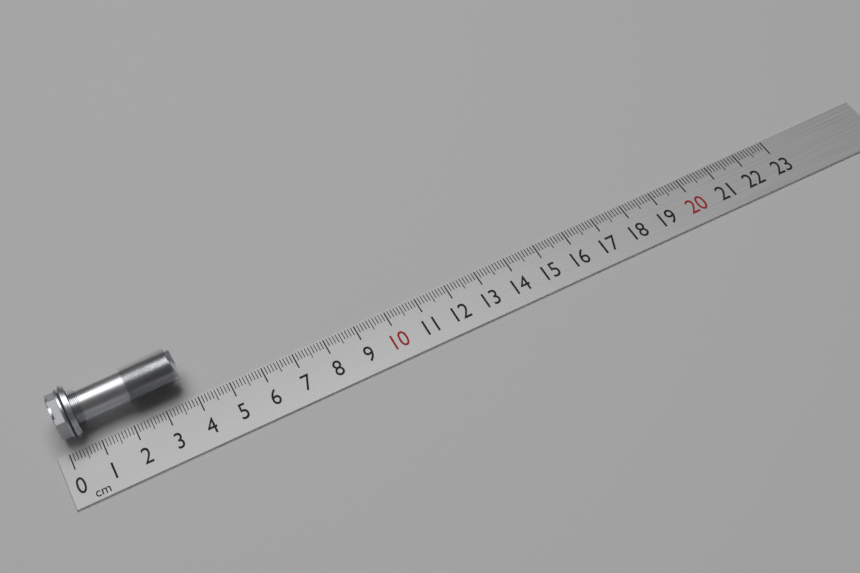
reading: 3.8 cm
